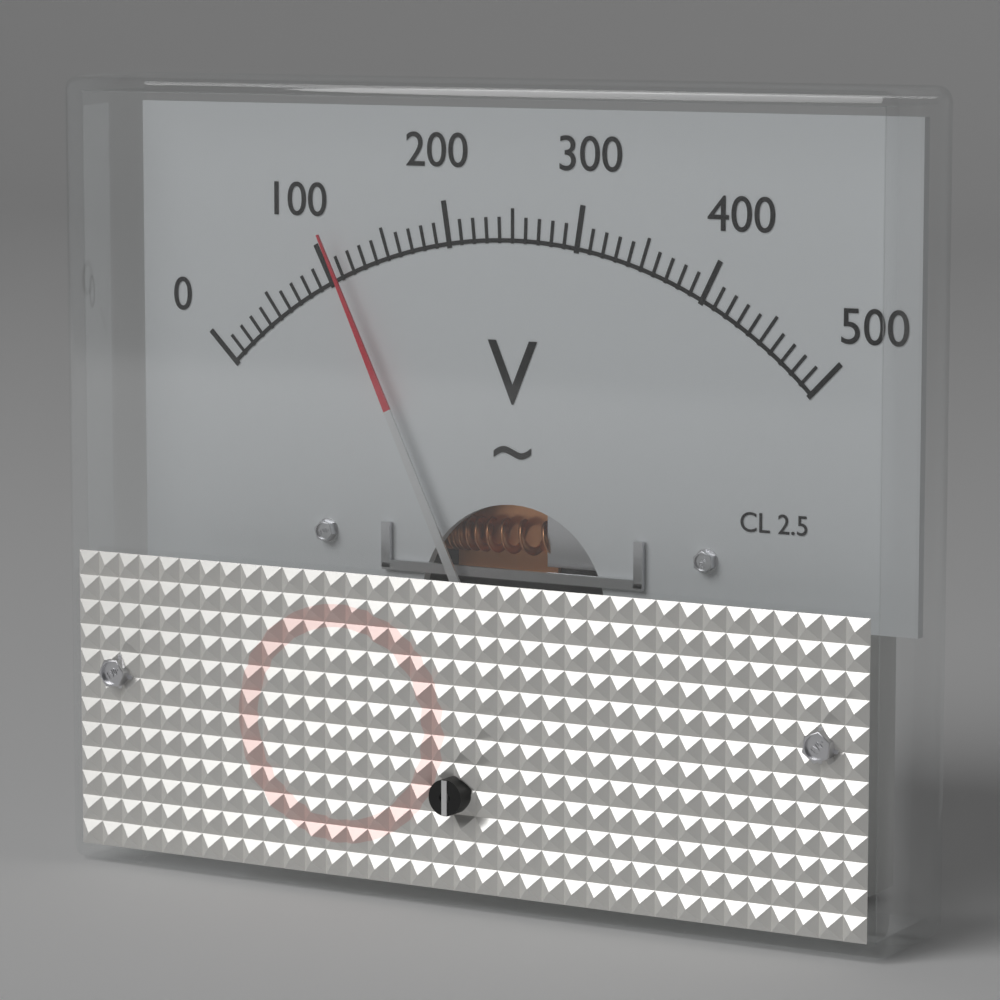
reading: 110 V
